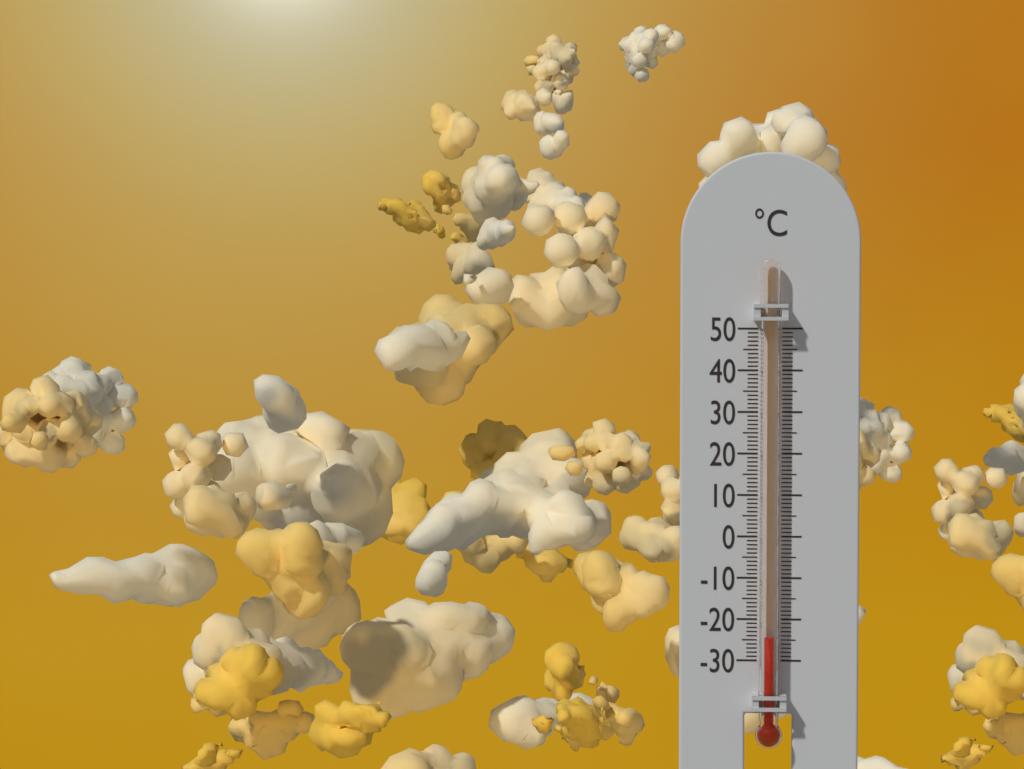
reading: -24 °C
